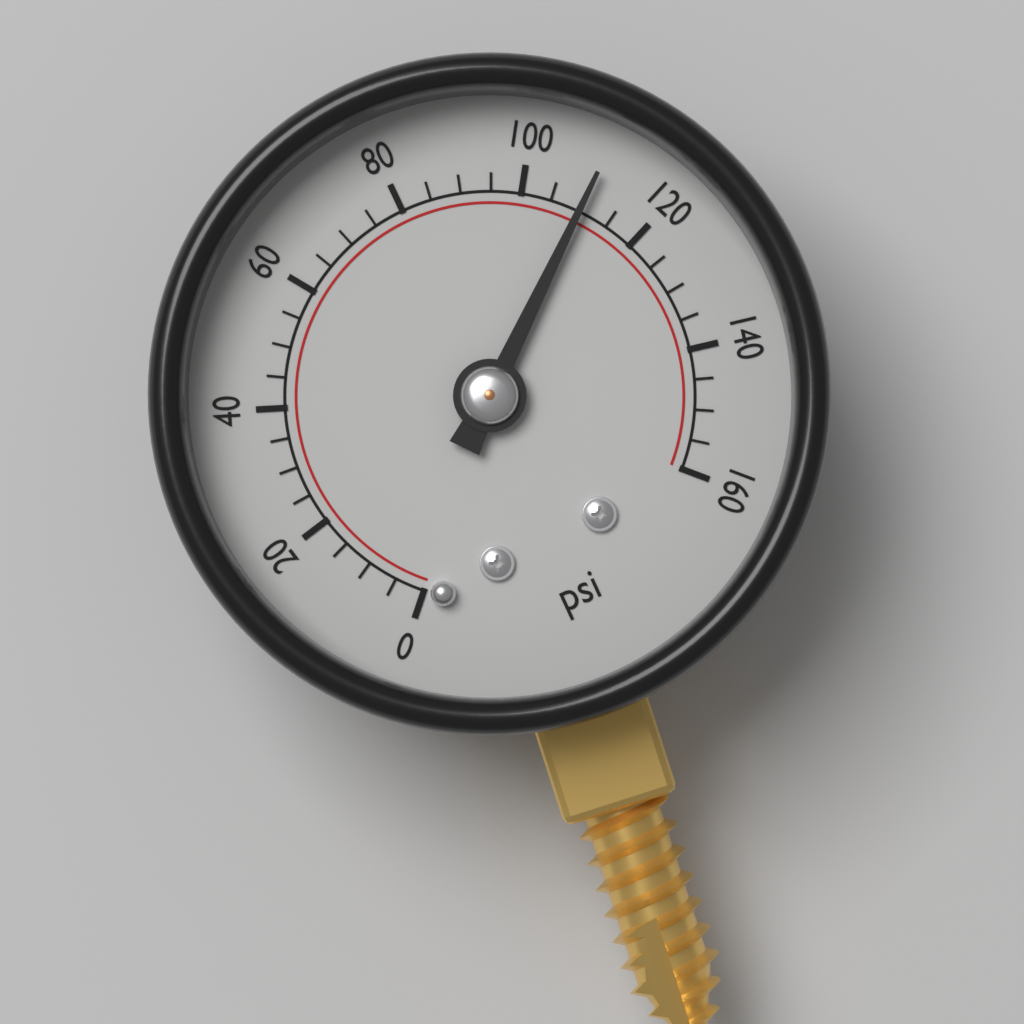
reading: 110 psi
